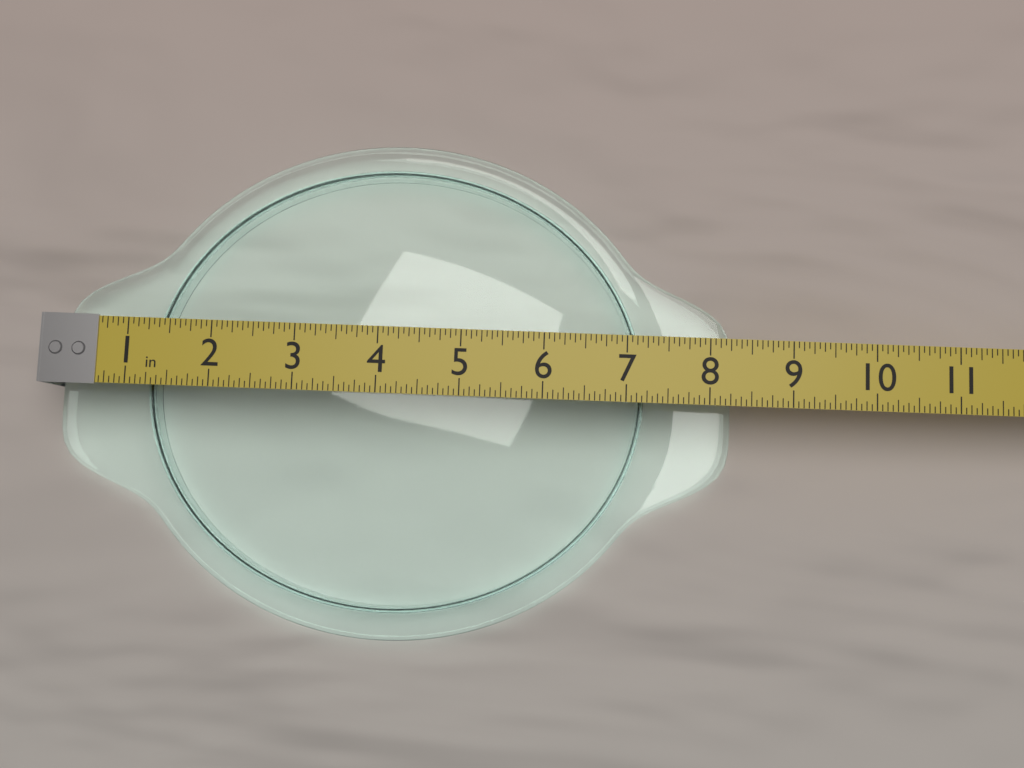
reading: 8.3750 in
